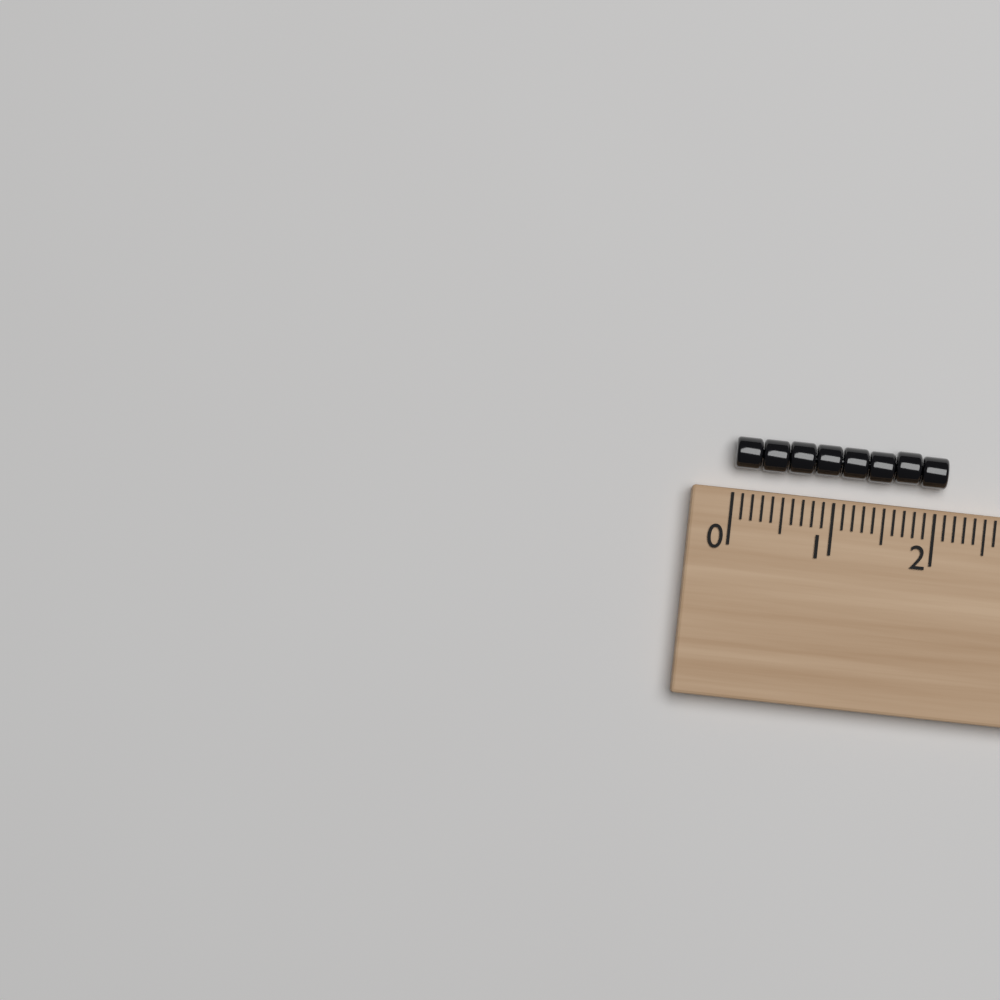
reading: 2.1 (no unit)
